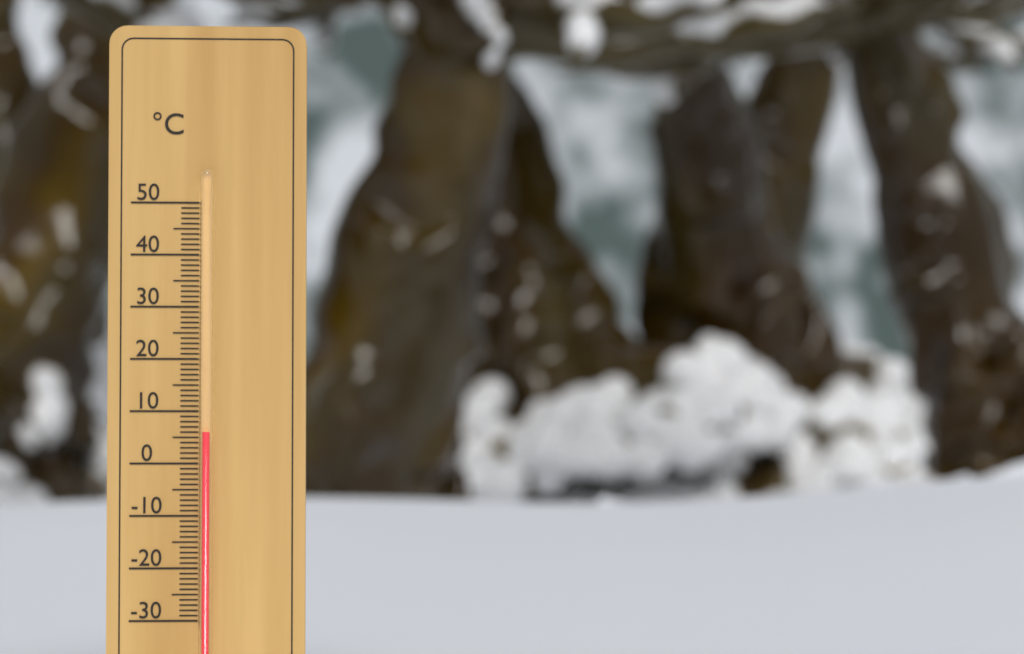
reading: 6 °C
